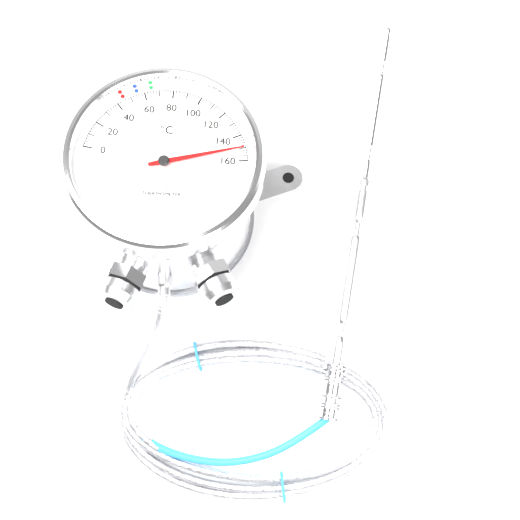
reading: 150 °C
